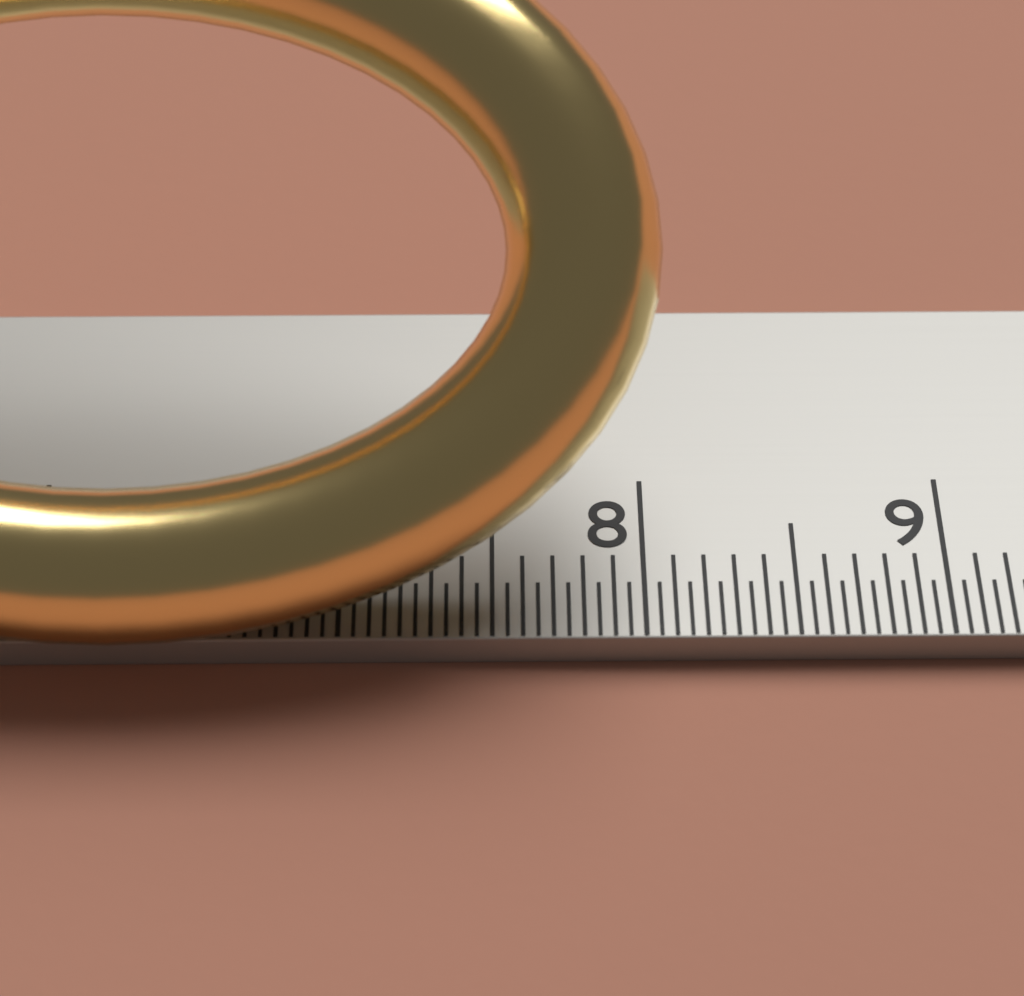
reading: 8.05 cm
